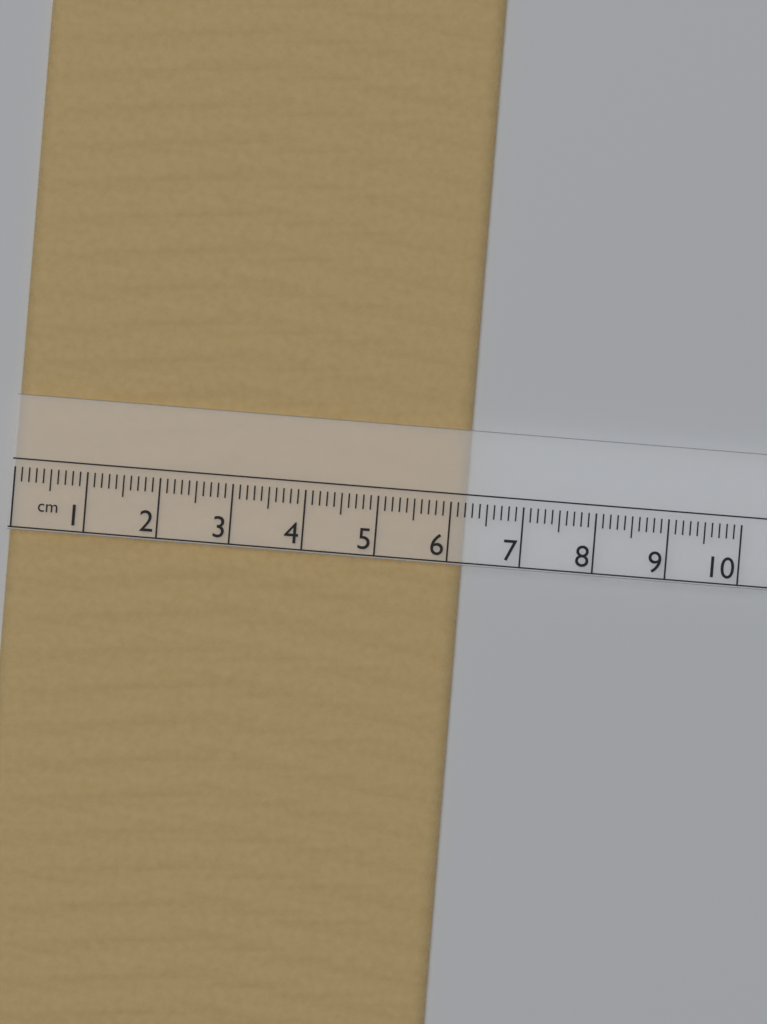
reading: 6.2 cm
